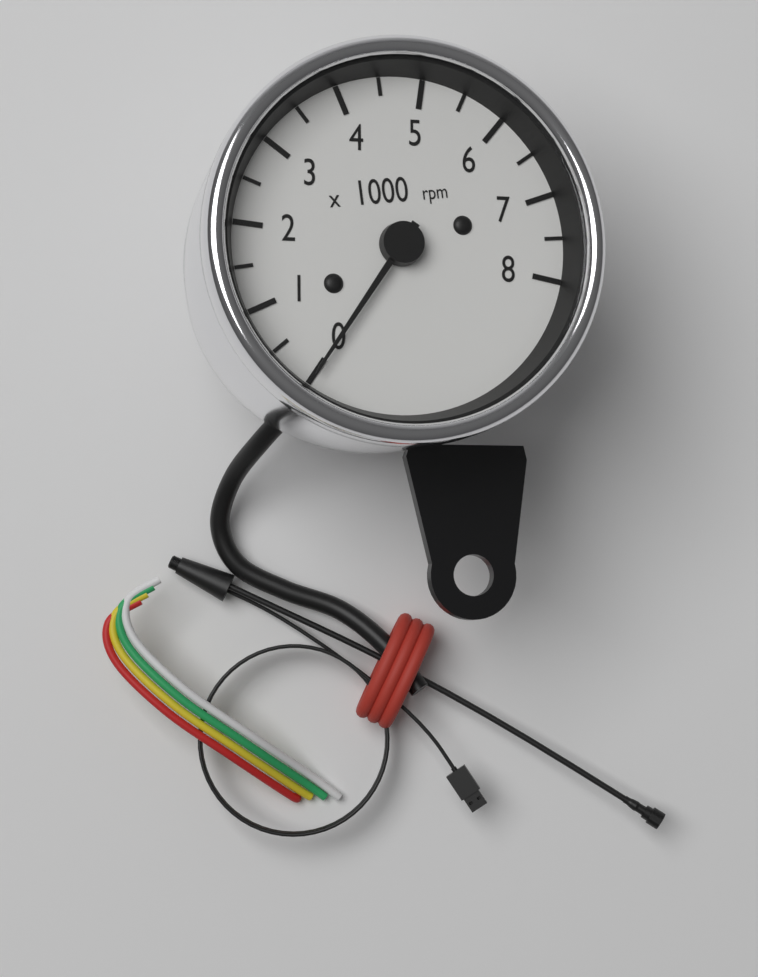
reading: 0 rpm
